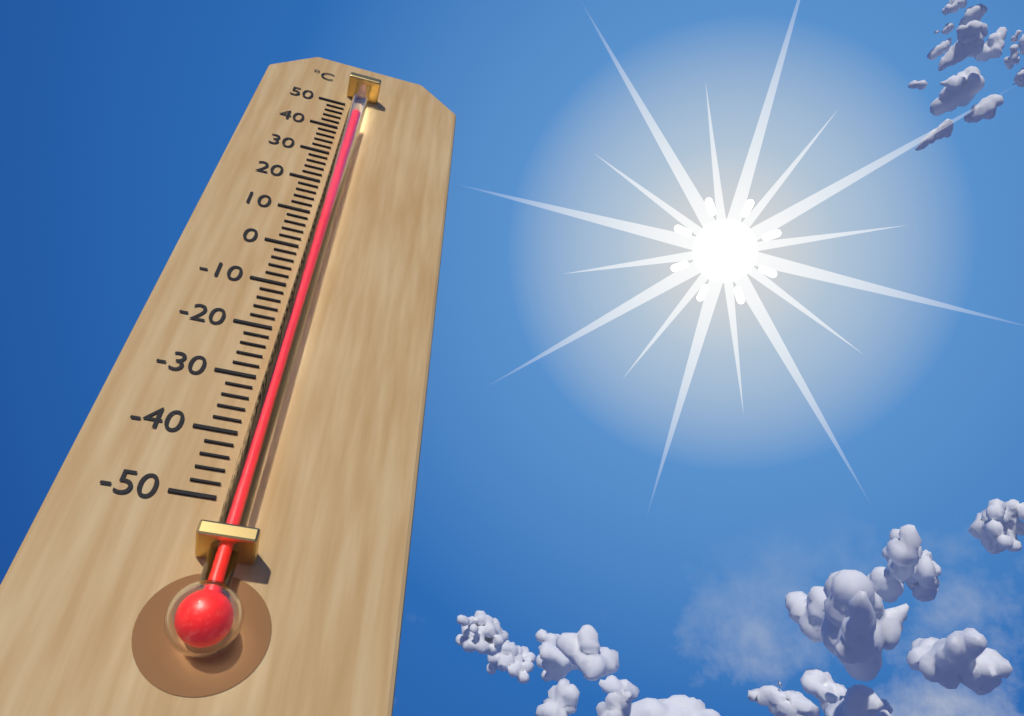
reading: 42 °C
